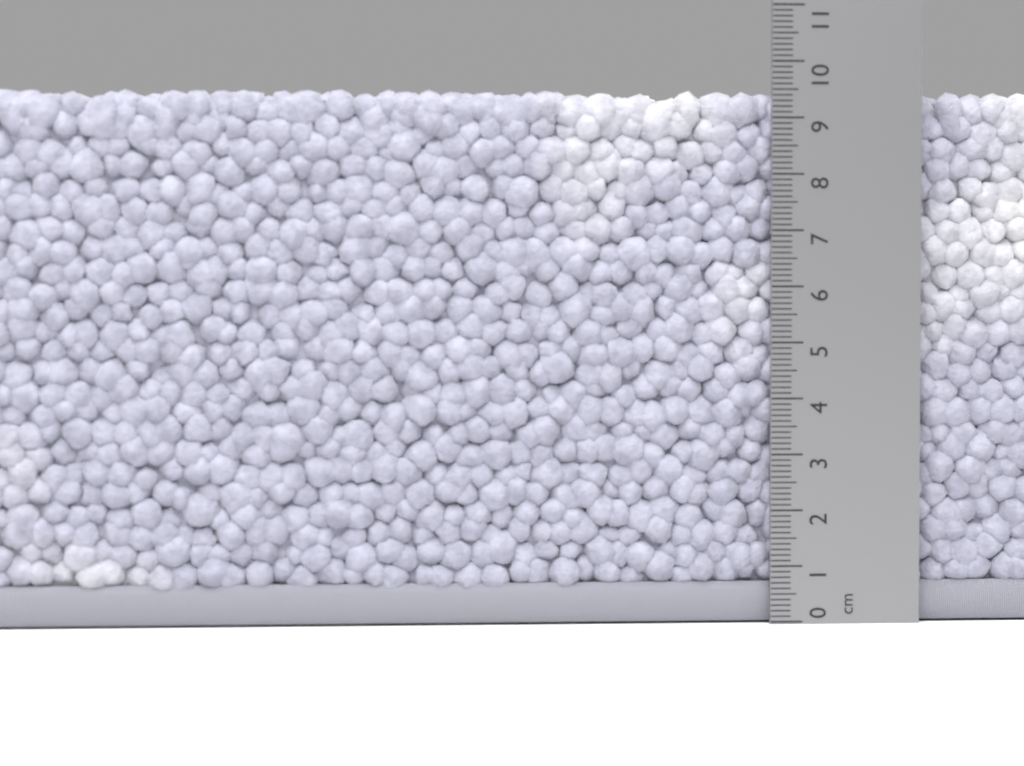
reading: 9.5 cm
